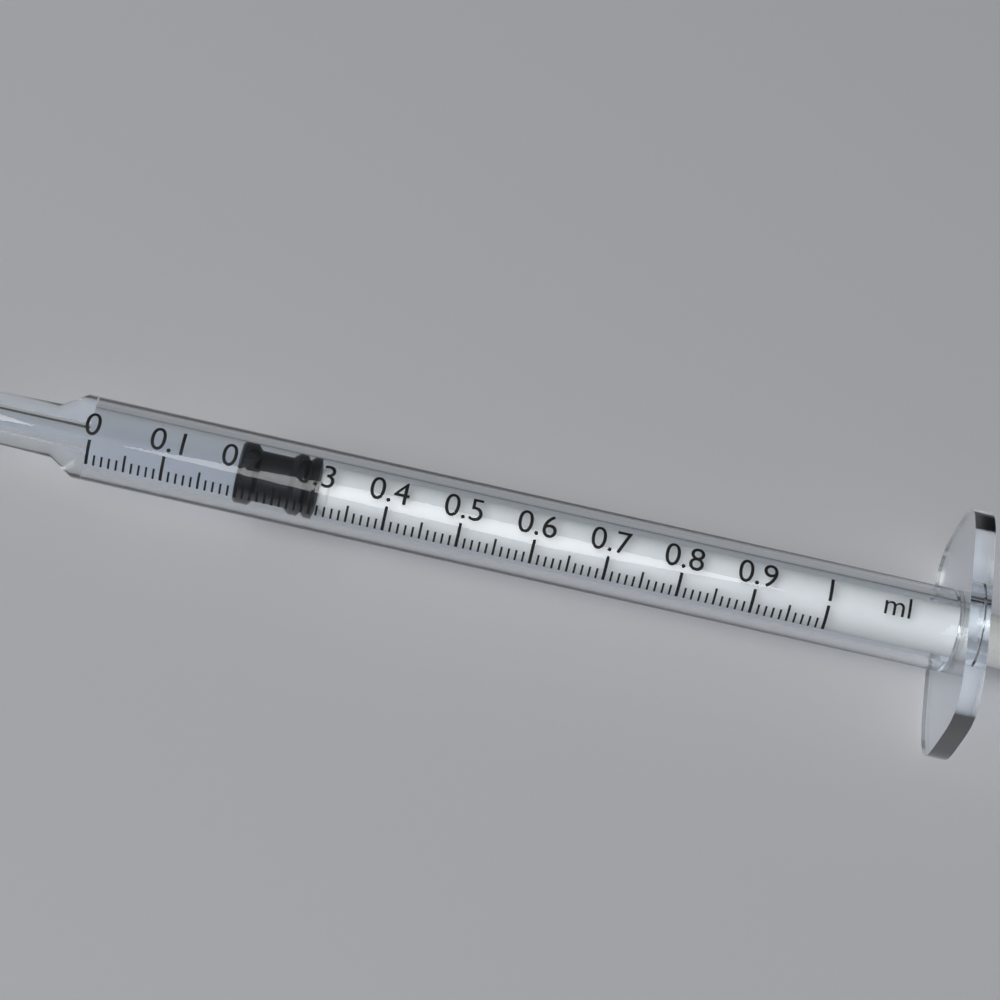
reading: 0.20 ml
